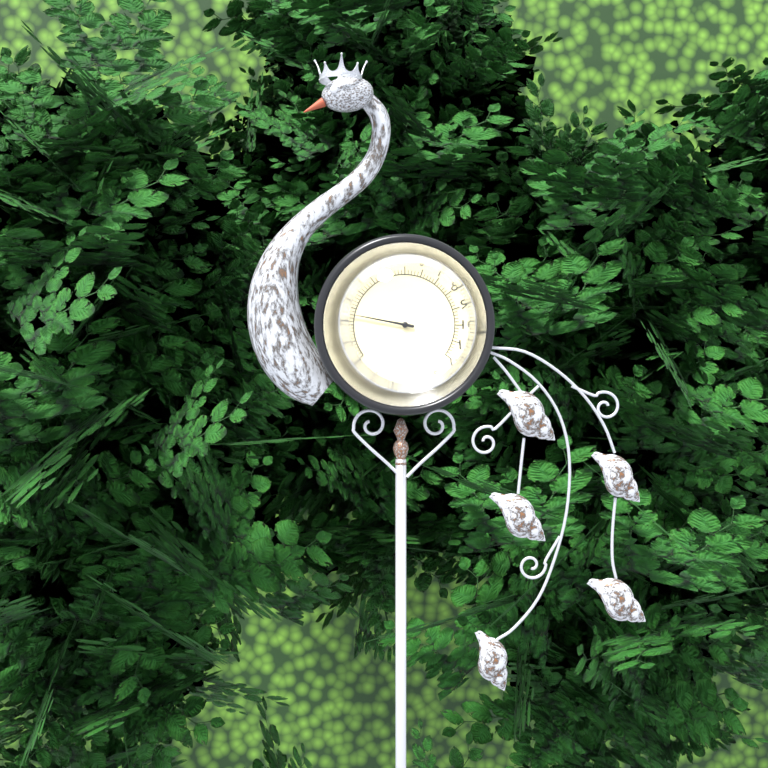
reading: 6 °F
